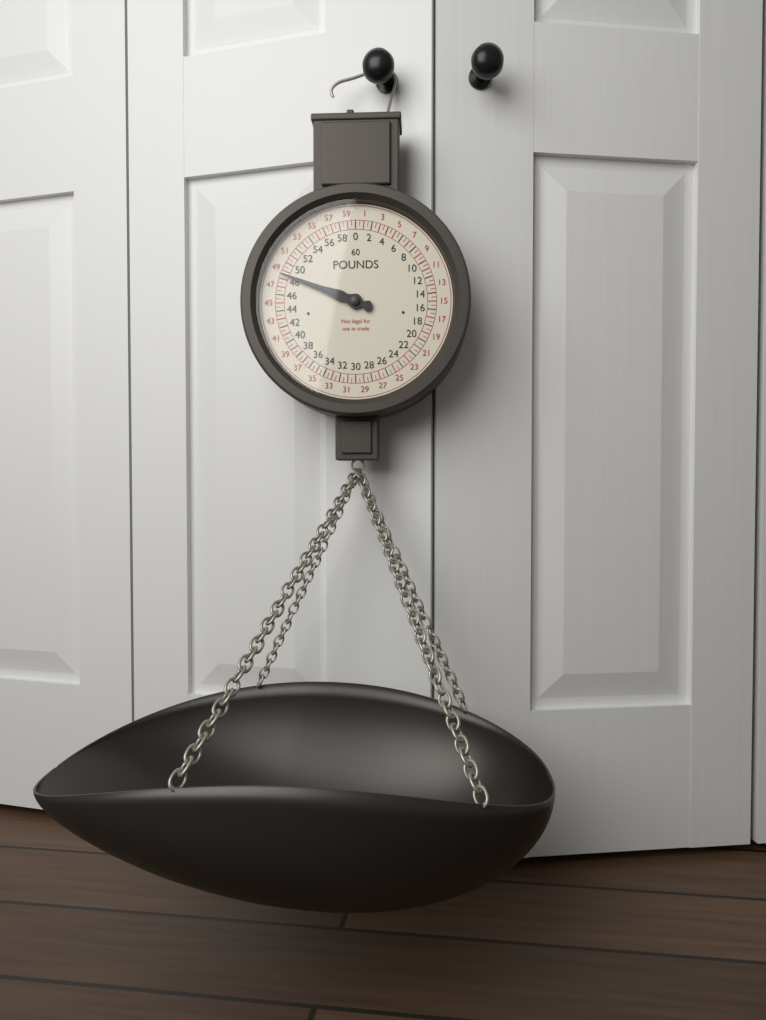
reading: 48.5 lb
